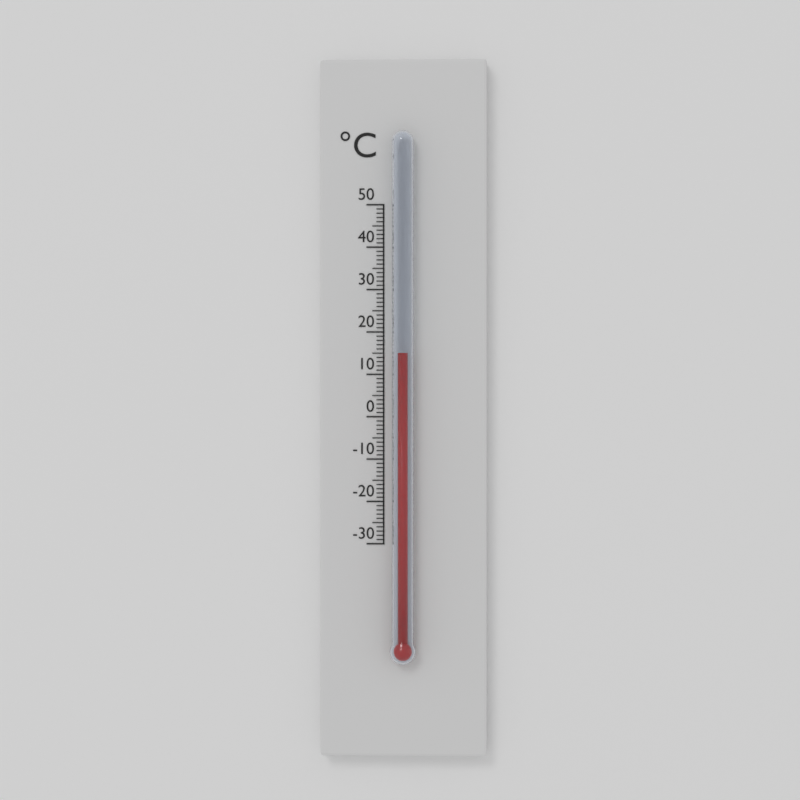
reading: 15 °C
